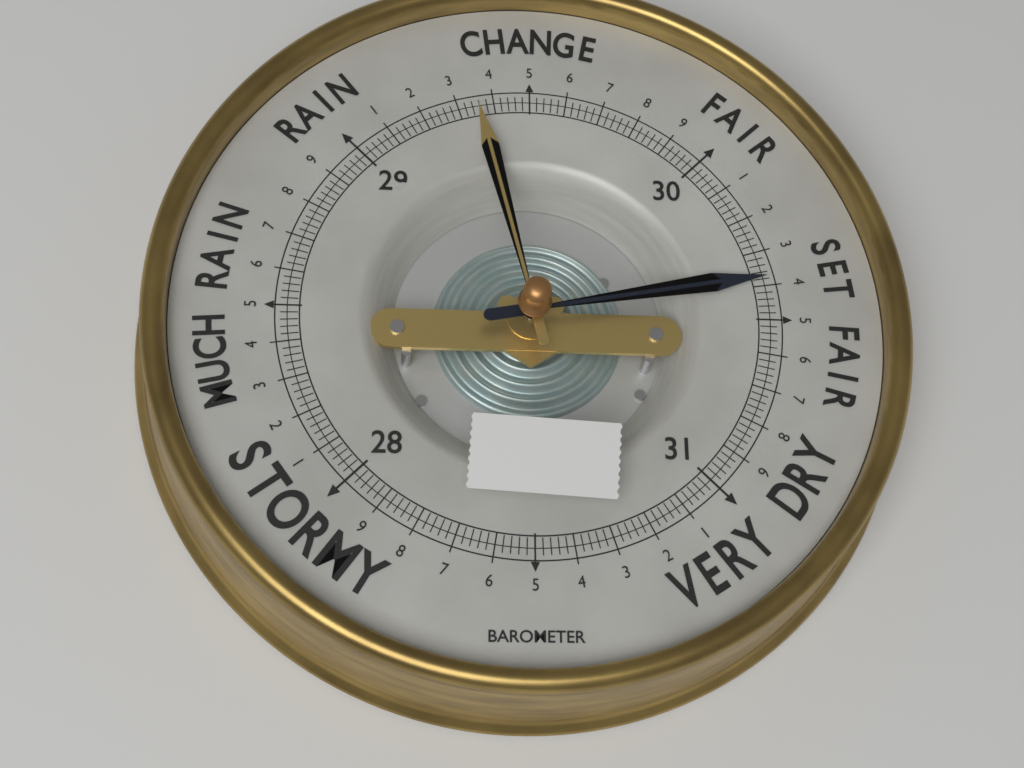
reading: 30.38 (no unit)
